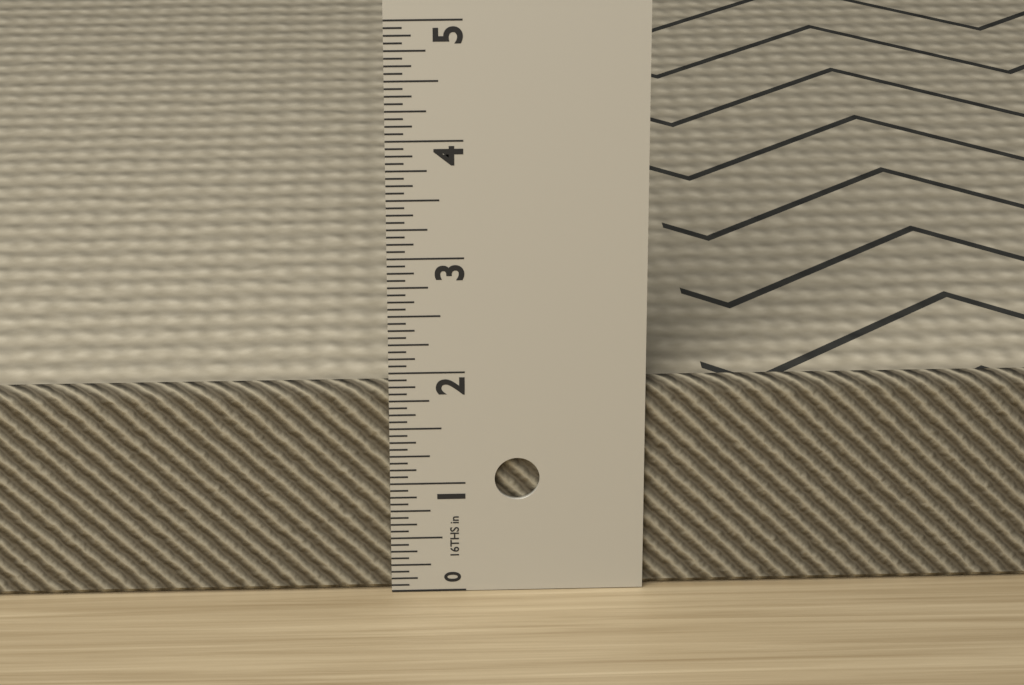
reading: 1.8750 in
